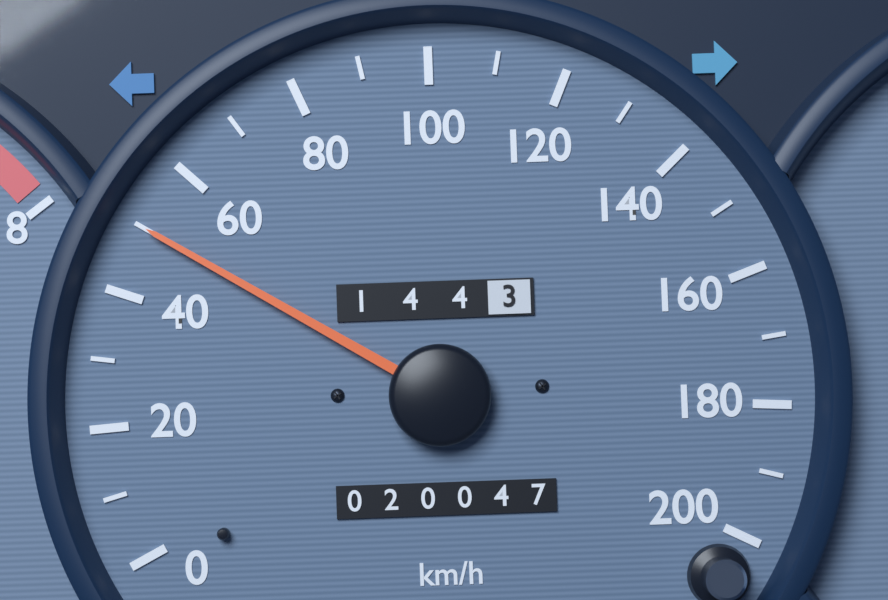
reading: 50 km/h
